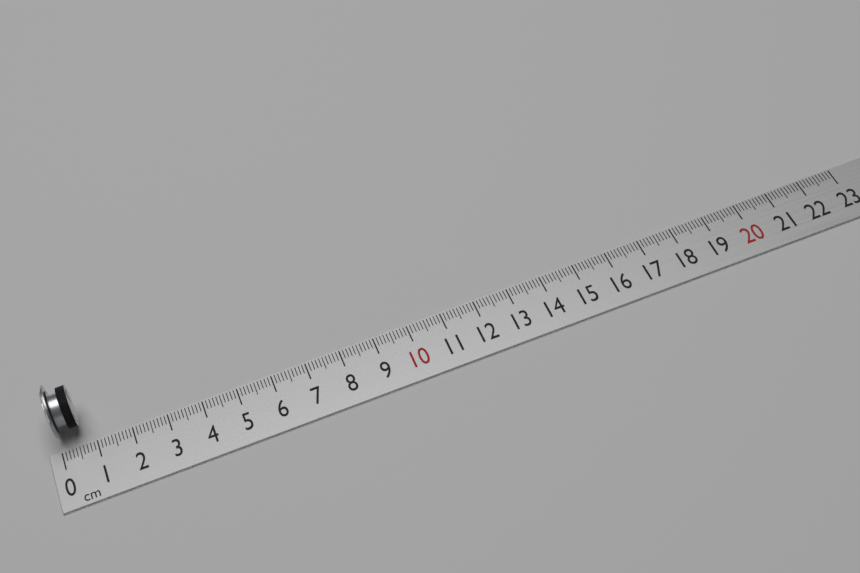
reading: 0.7 cm
